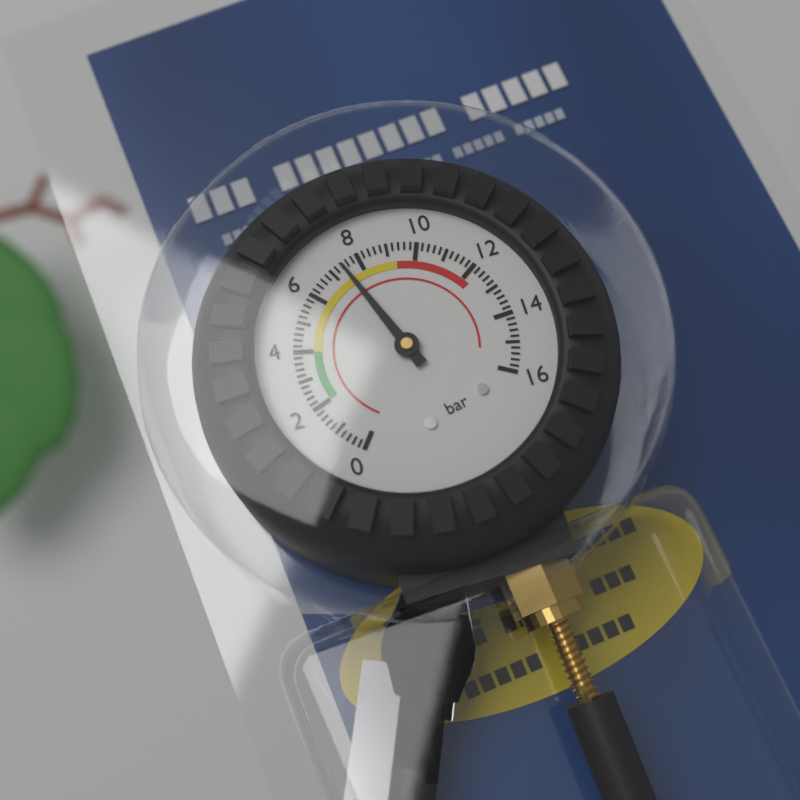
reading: 7.4 bar
